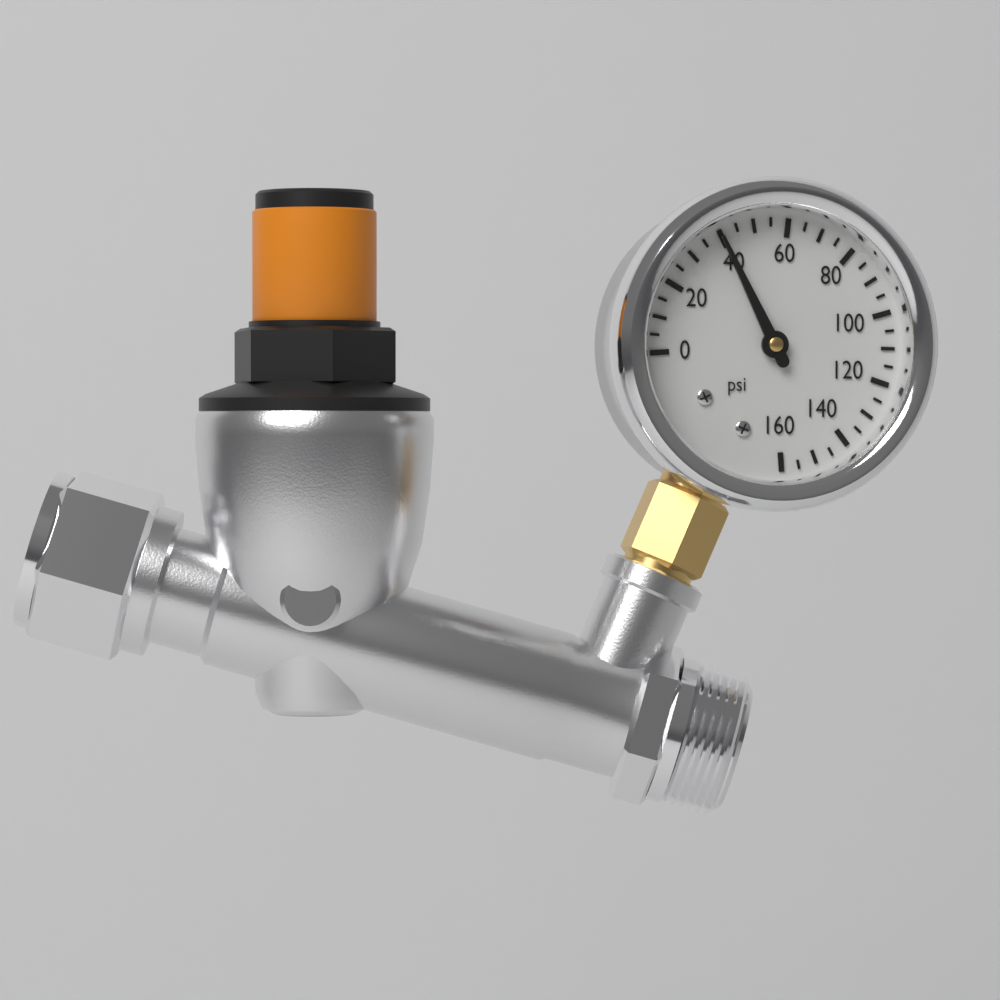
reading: 40 psi
